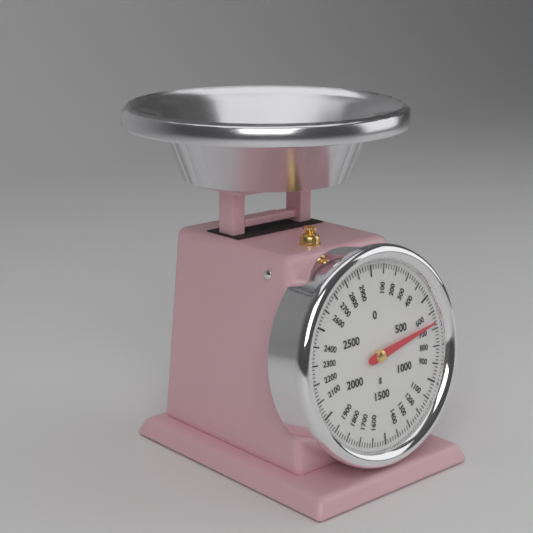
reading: 660 g
